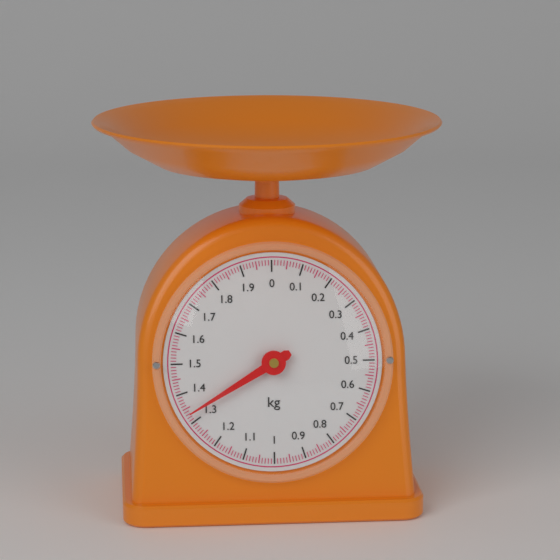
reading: 1.33 kg
